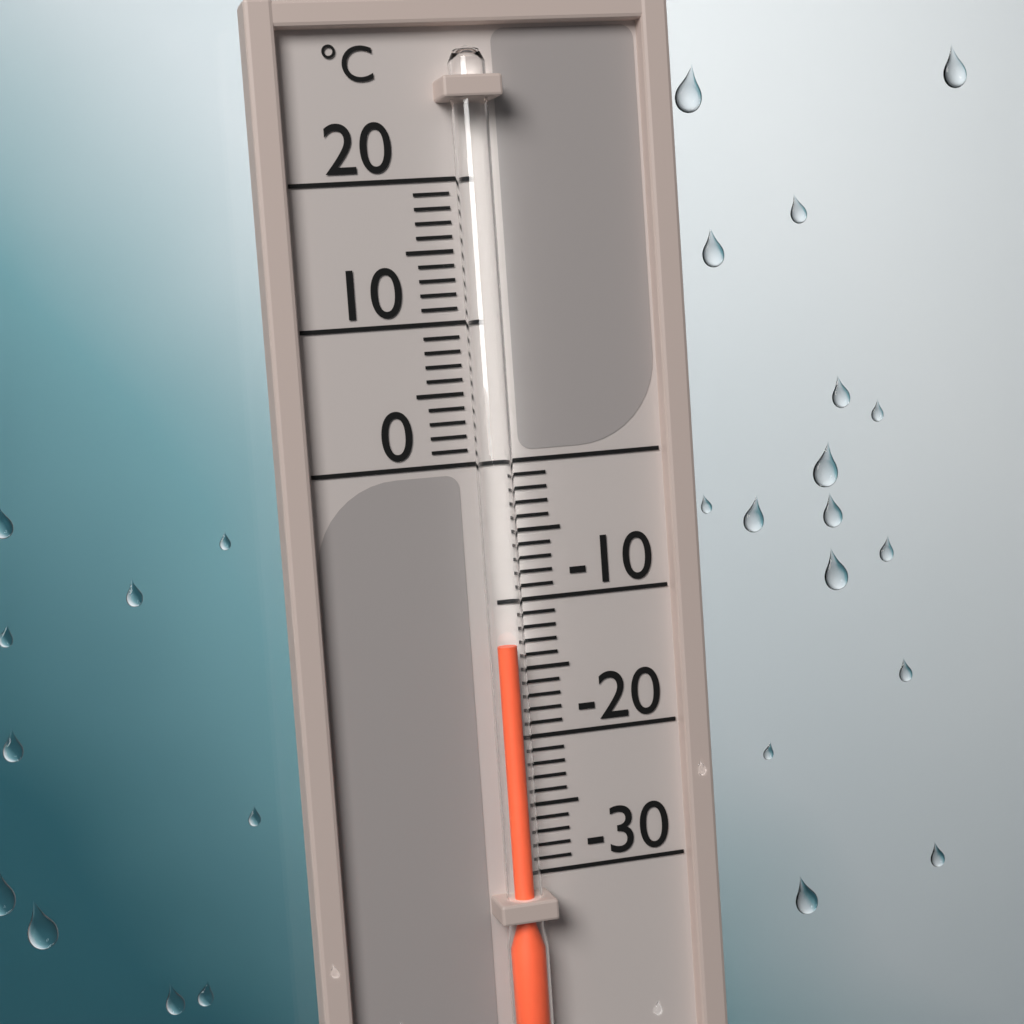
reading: -13 °C
